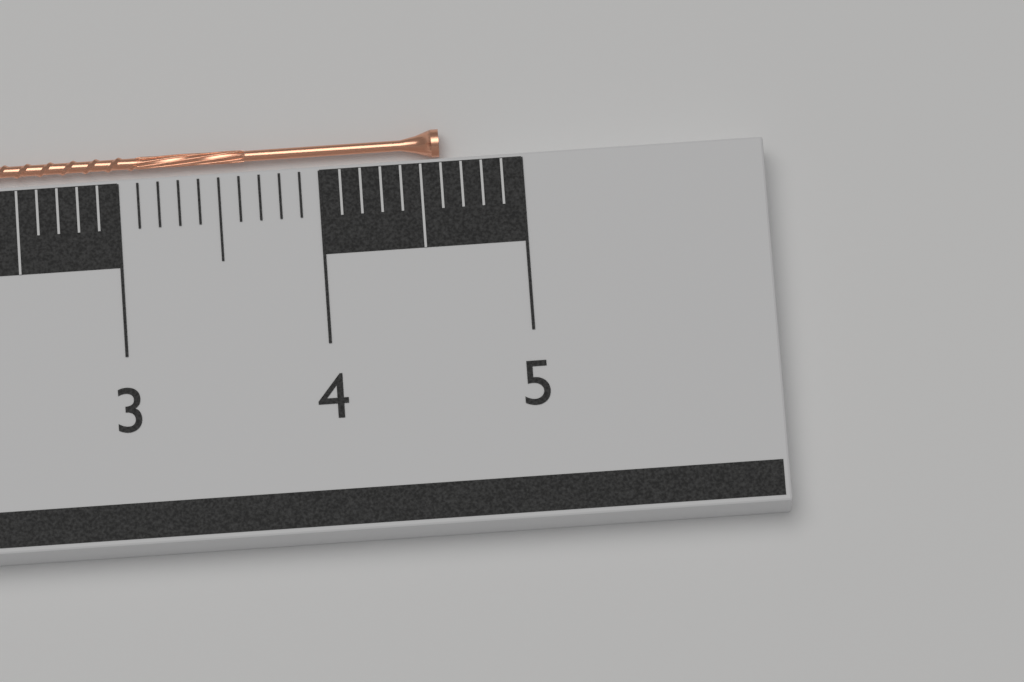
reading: 4.6 cm
